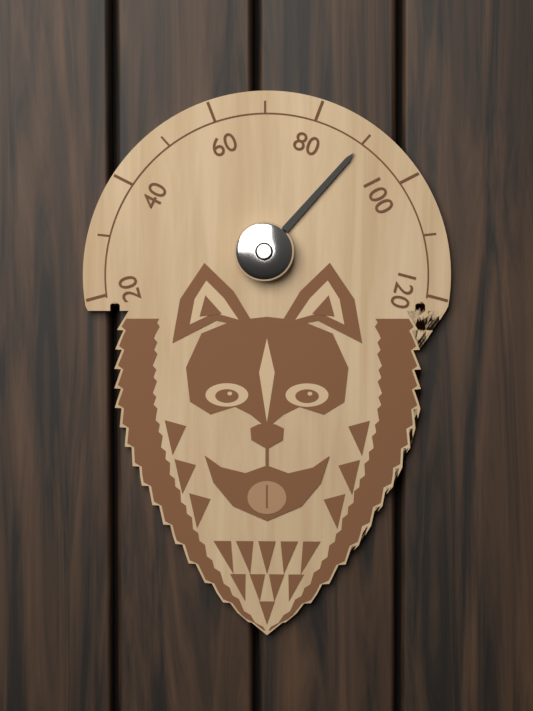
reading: 90 (no unit)
